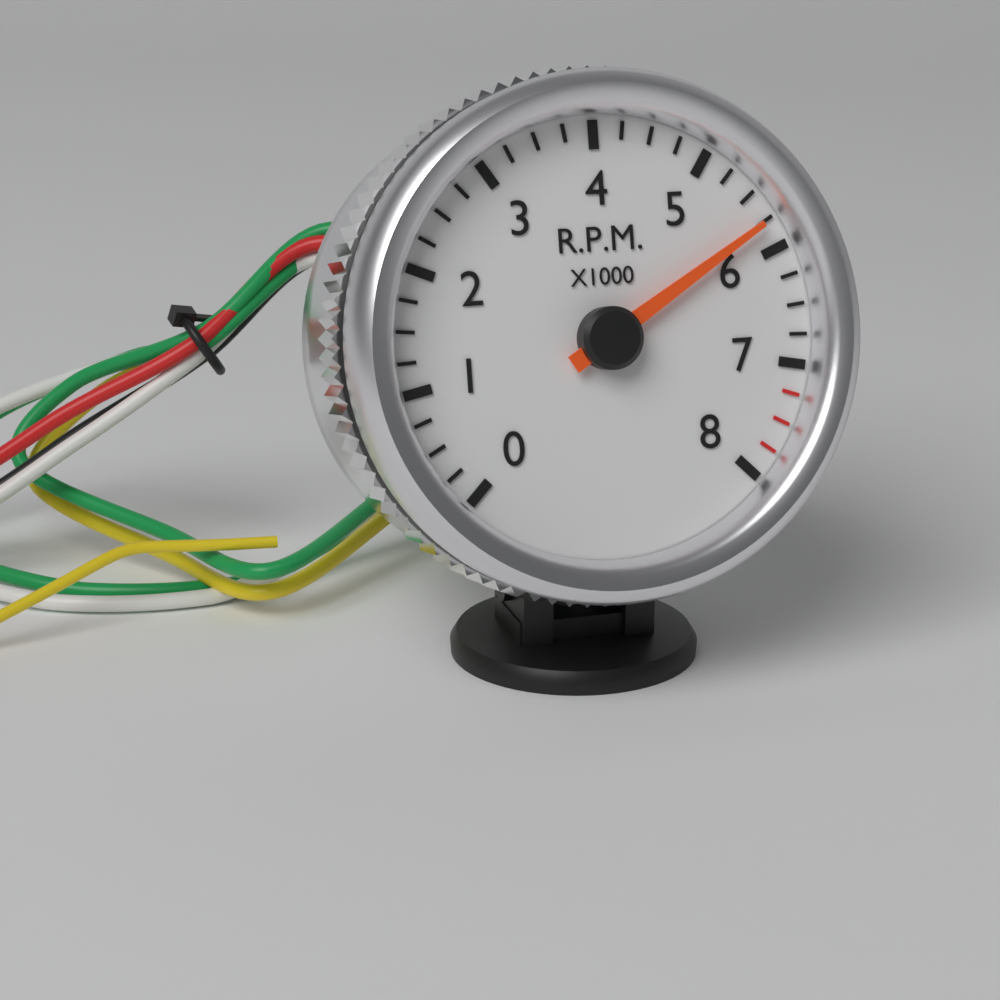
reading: 5750 RPM
